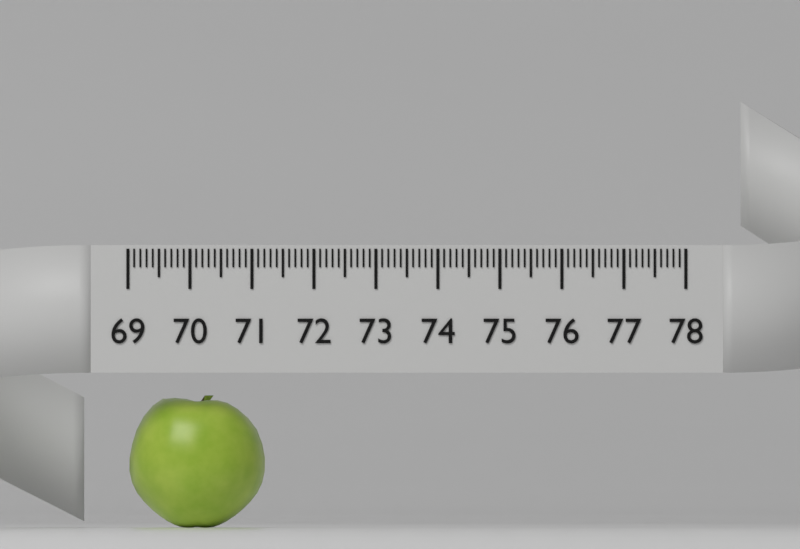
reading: 71.2 (no unit)
